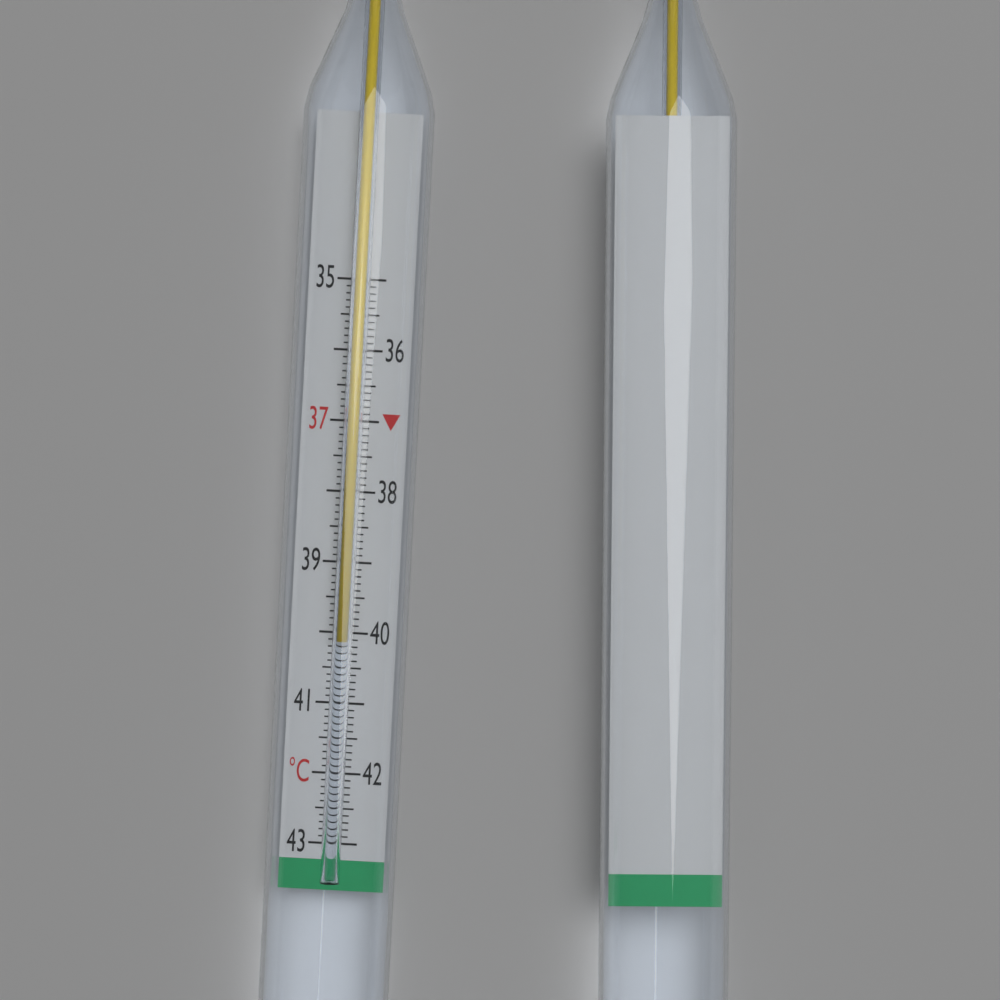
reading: 40.1 °C
